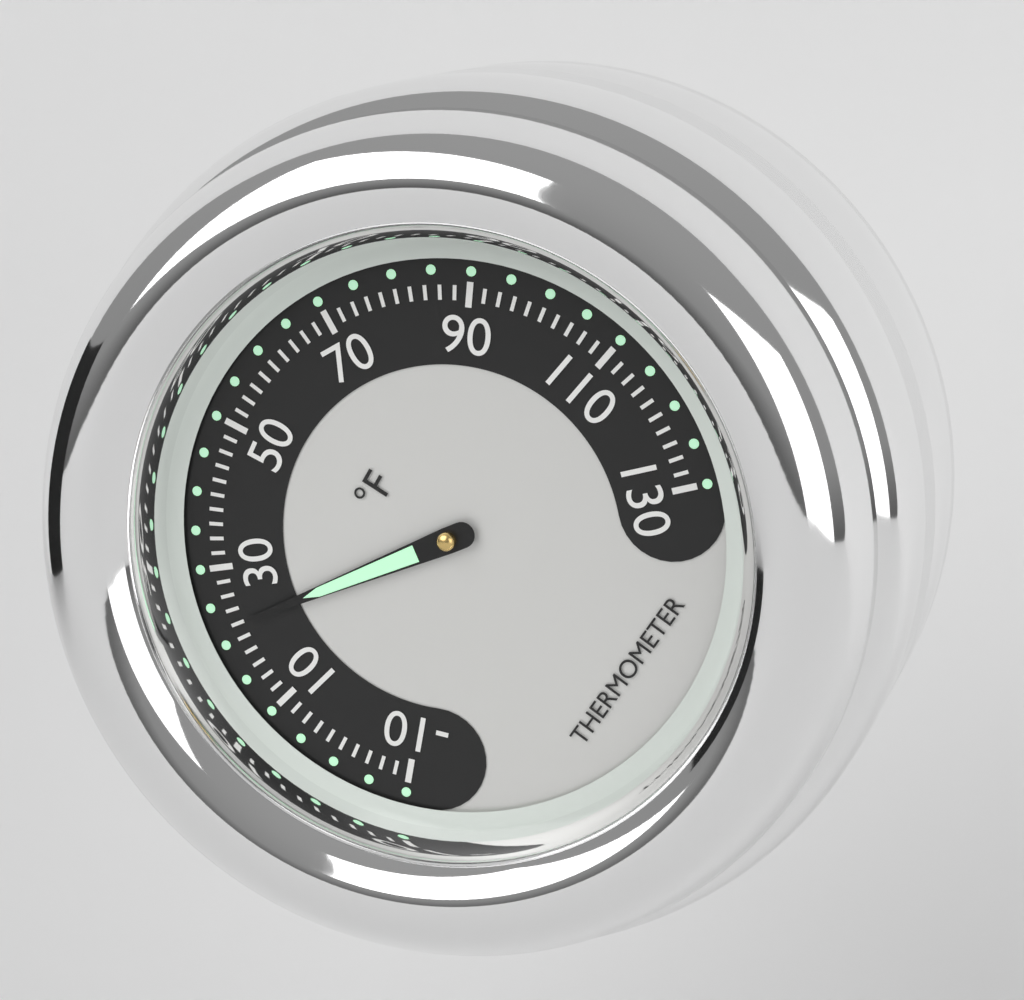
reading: 22 °F
